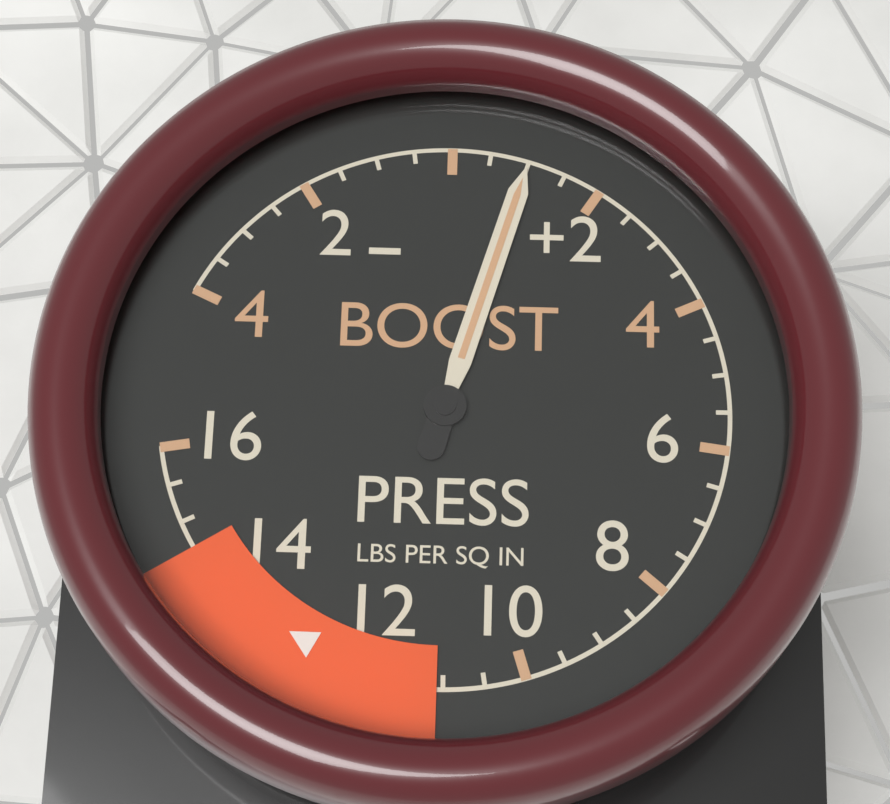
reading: 1.0 psi
